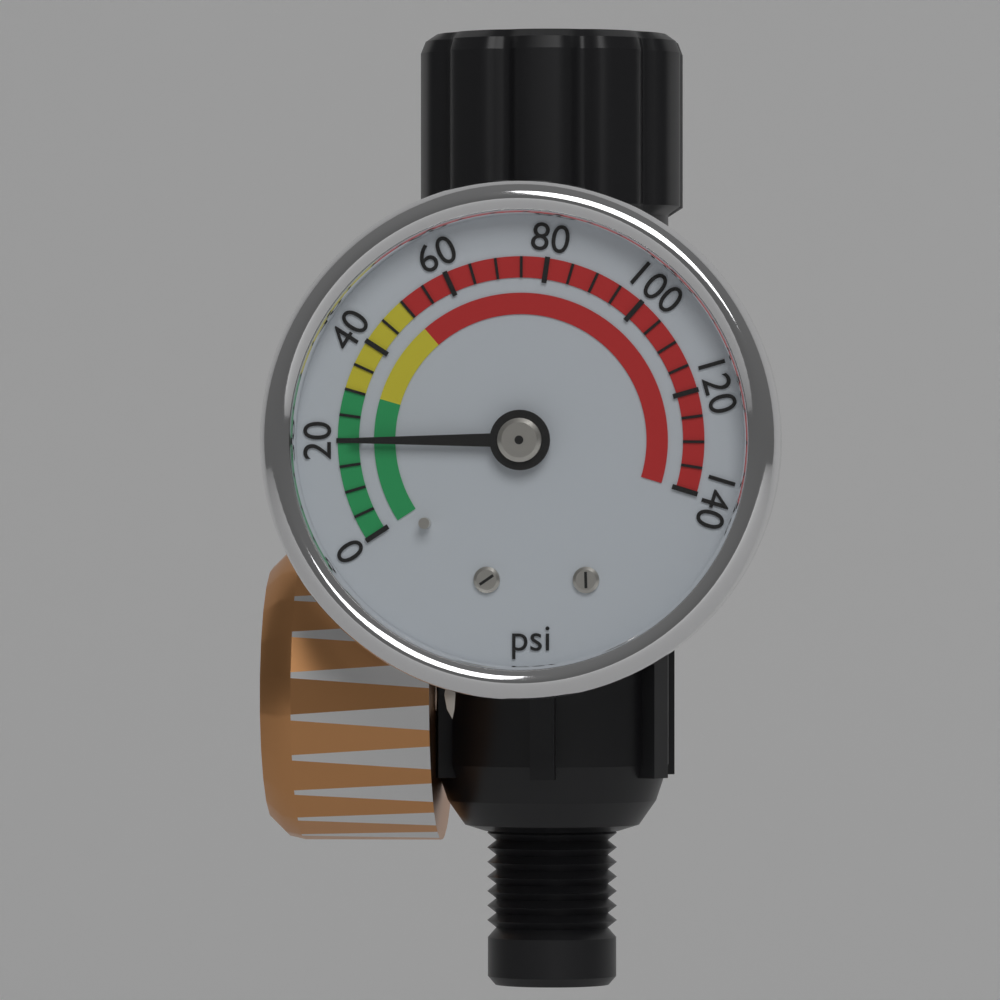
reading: 20 psi
